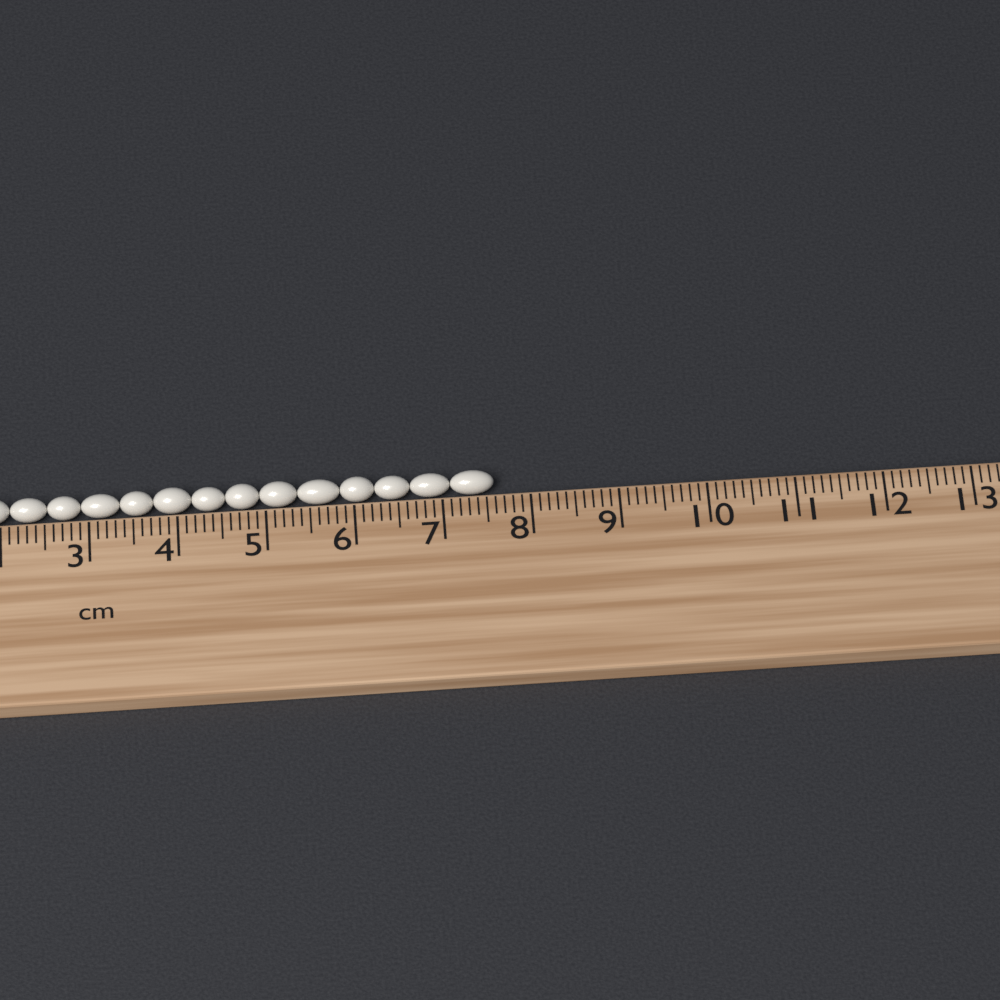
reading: 7.6 cm
